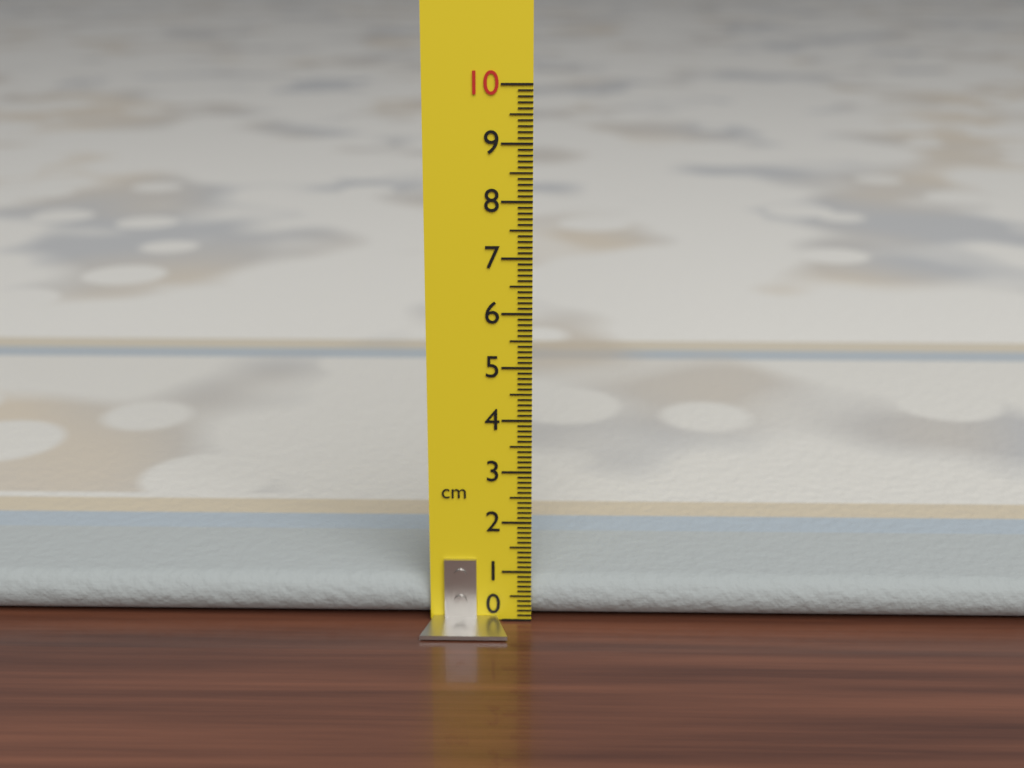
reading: 0.8 cm
